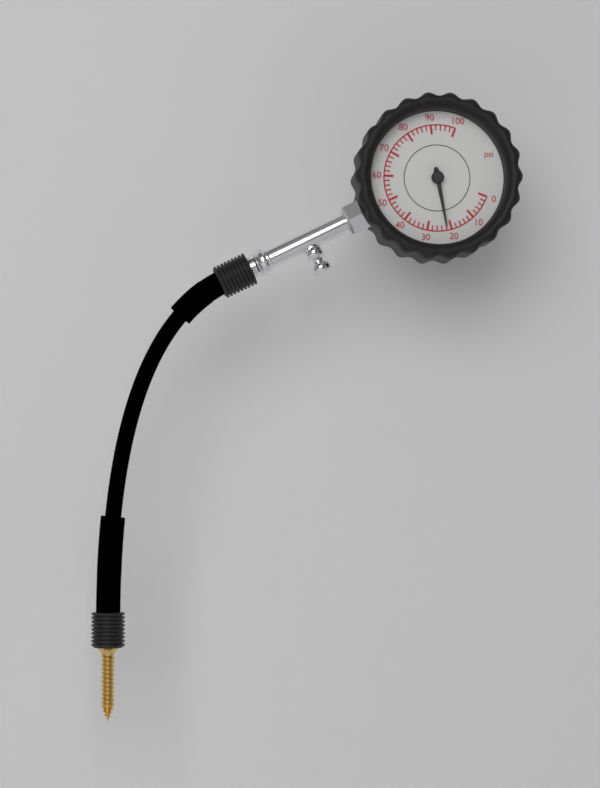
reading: 22 psi
